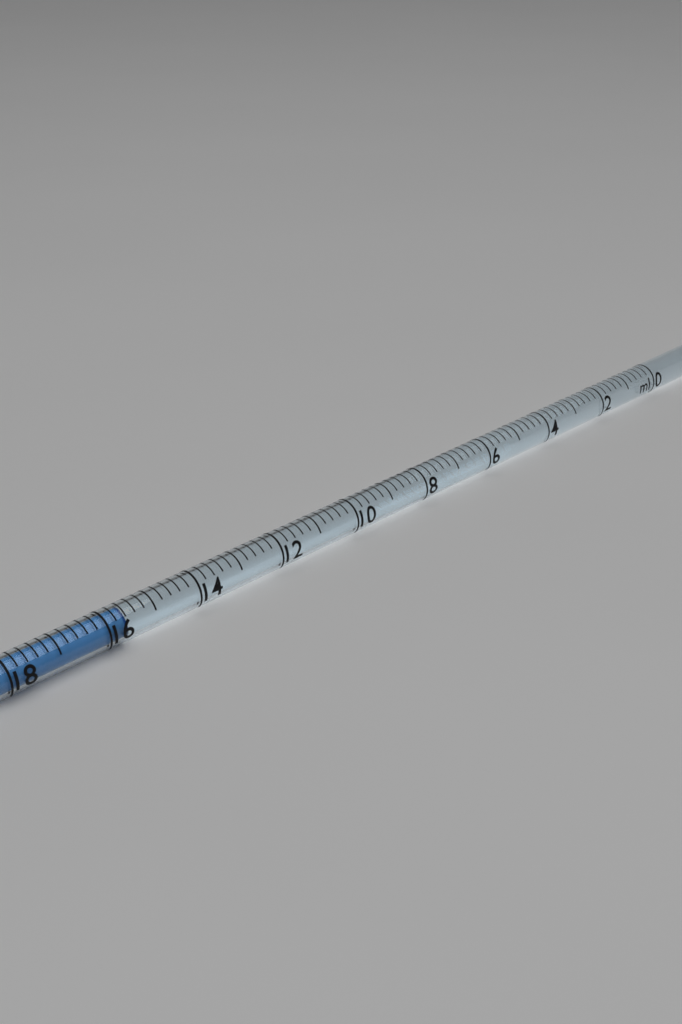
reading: 15.6 ml
